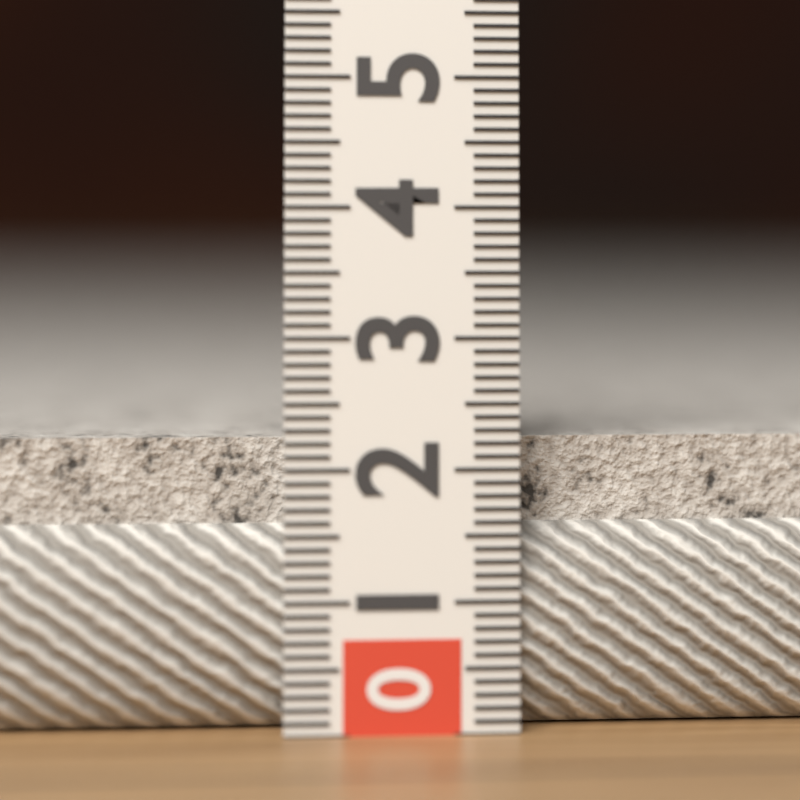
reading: 2.3 (no unit)
